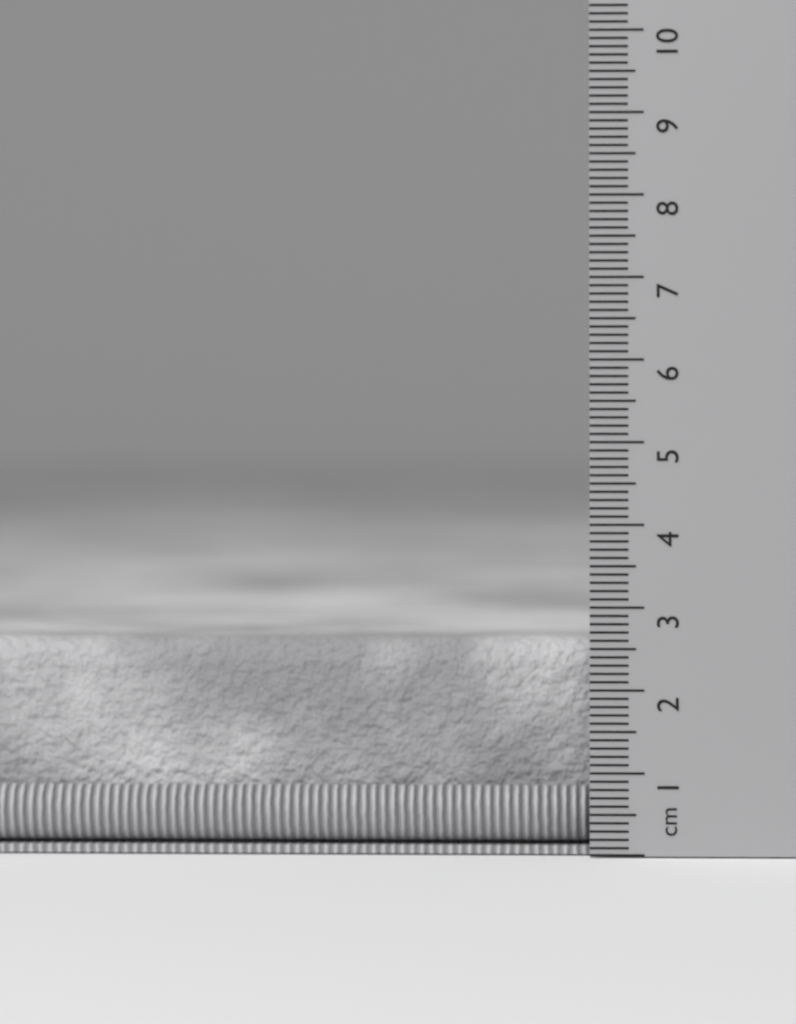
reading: 2.6 cm
